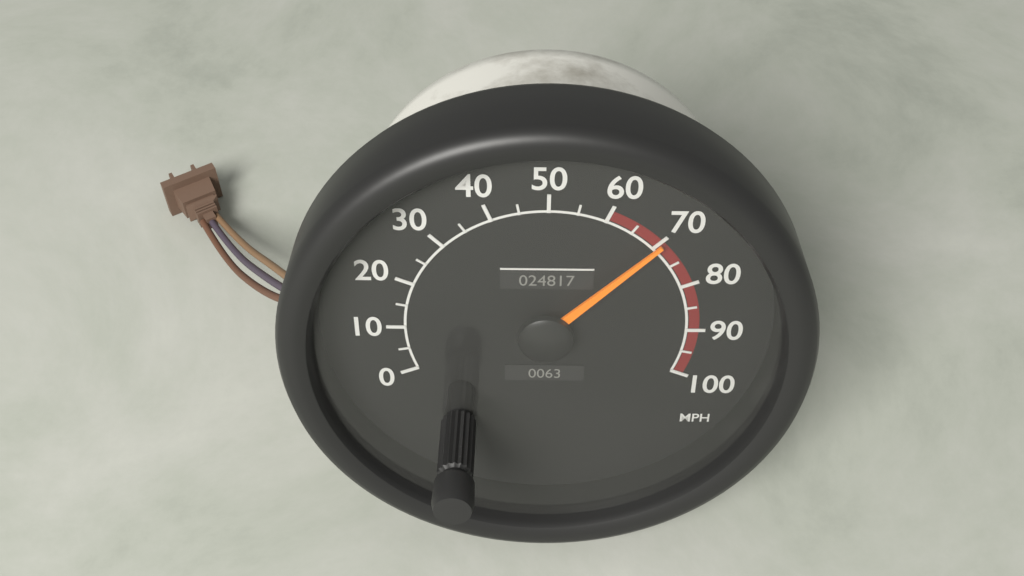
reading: 70 MPH
